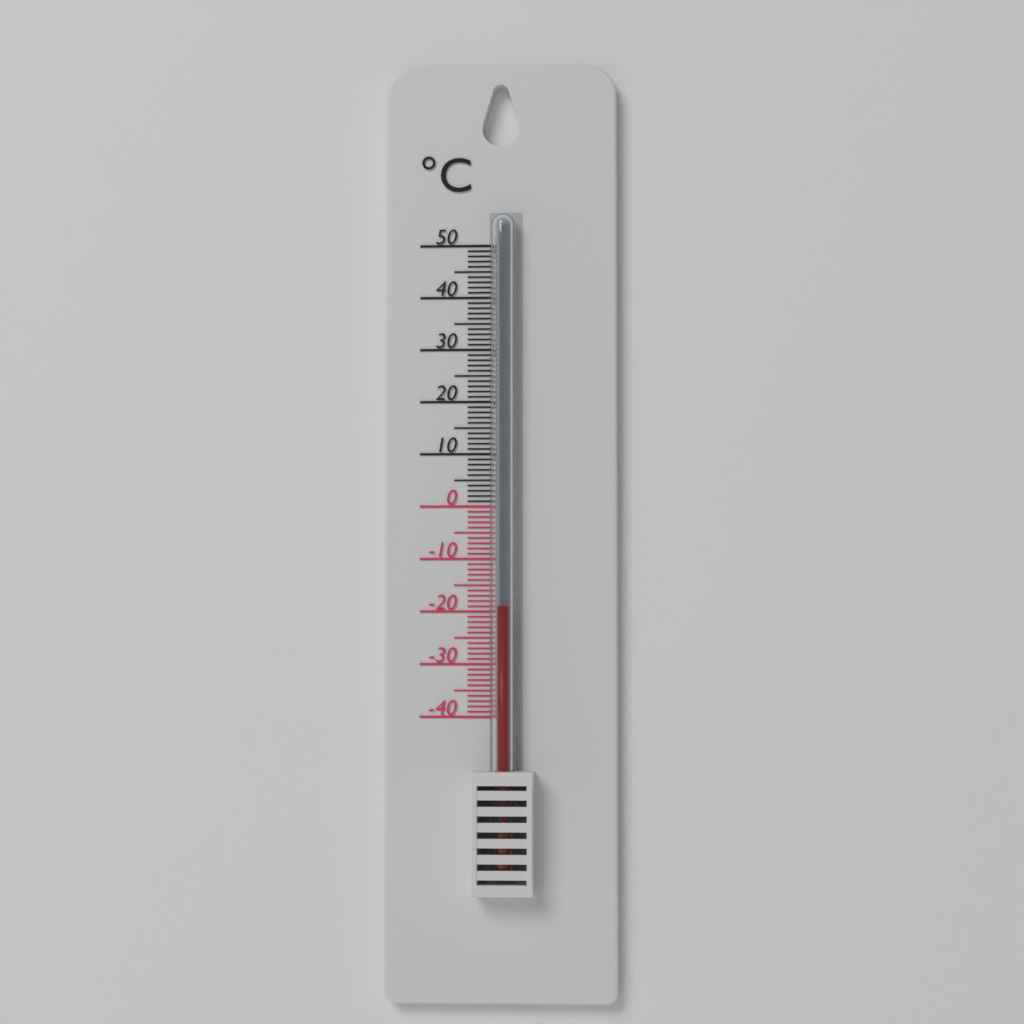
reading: -19 °C
